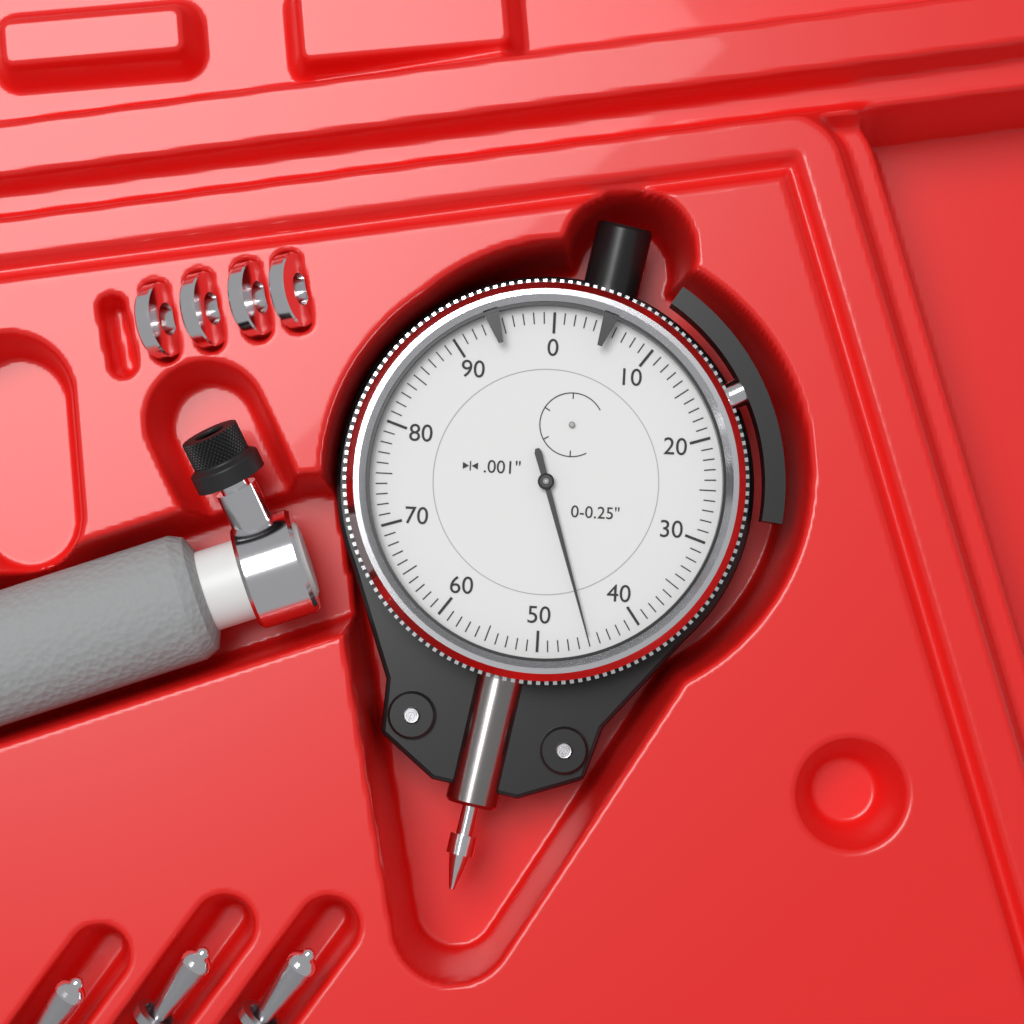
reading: 0.045 in
